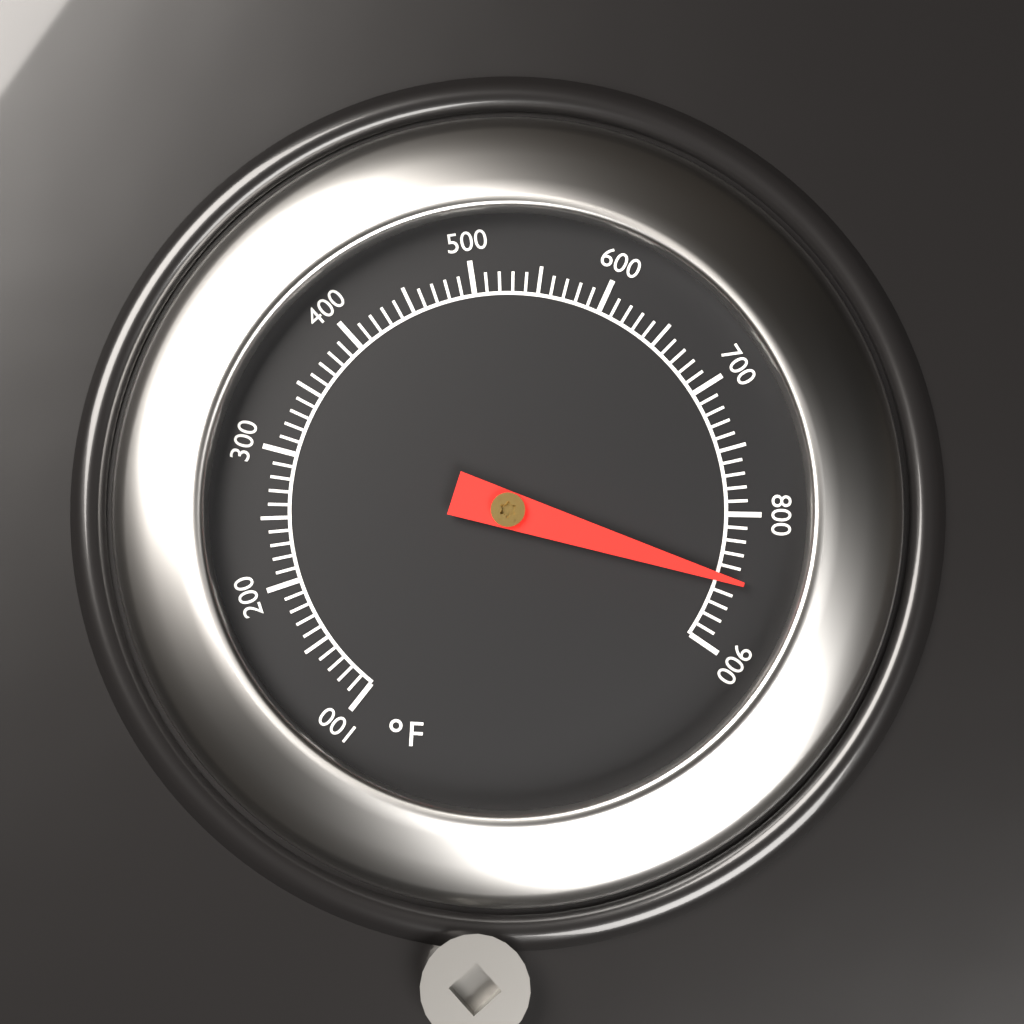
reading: 850 °F
